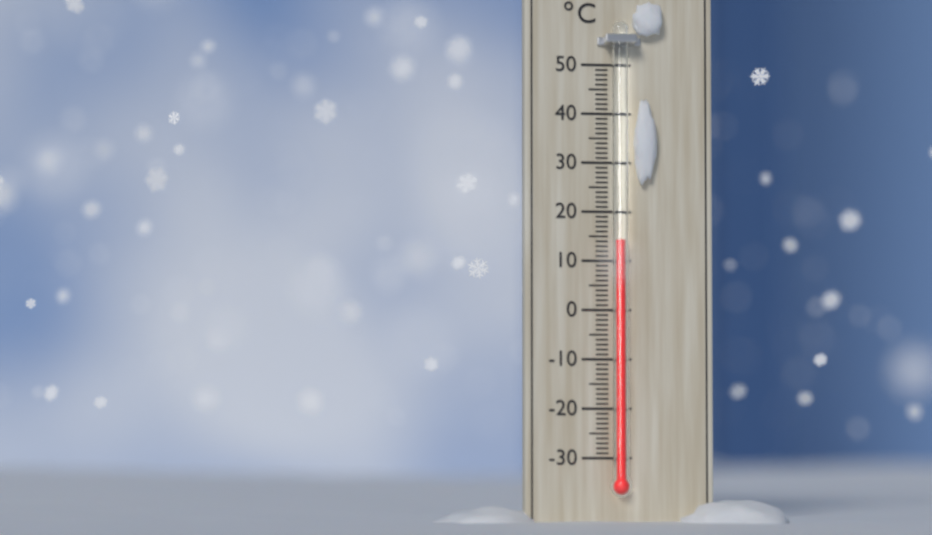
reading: 14 °C
